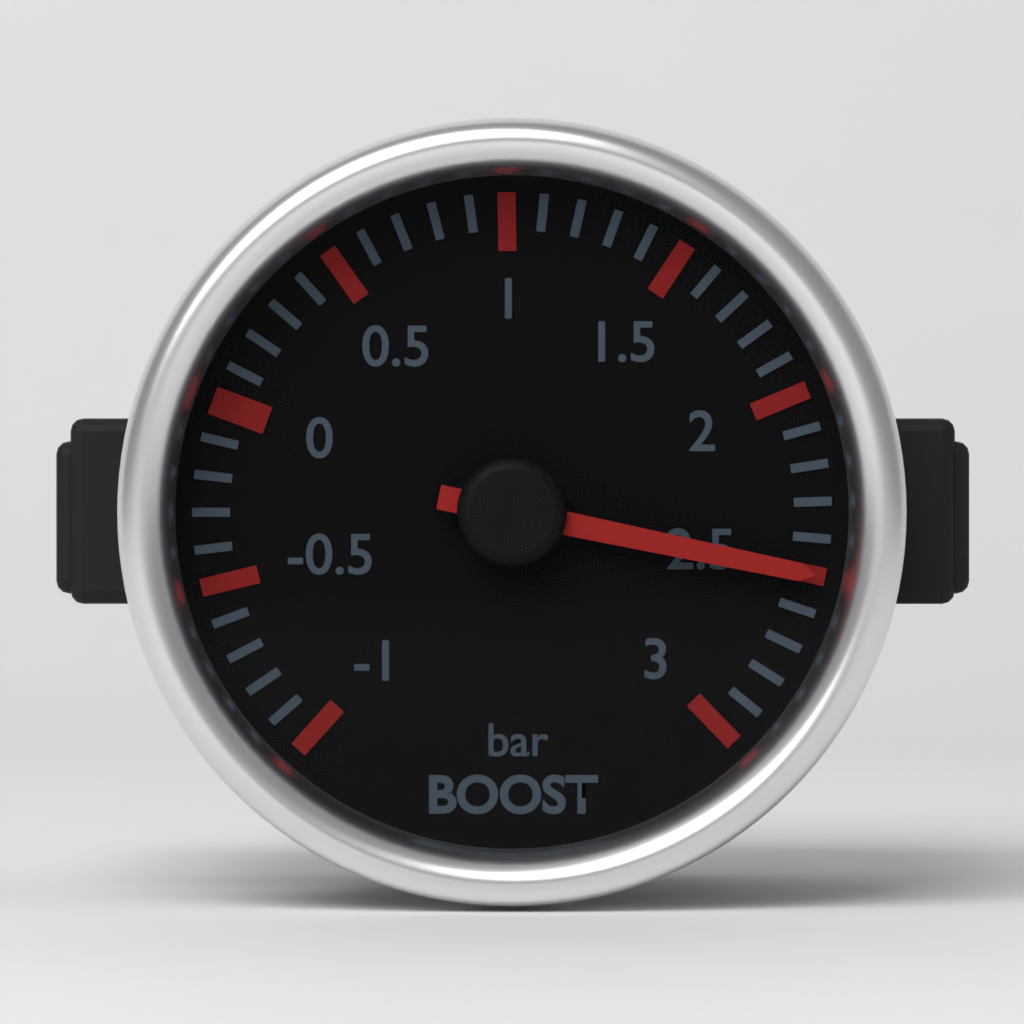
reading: 2.5 bar
